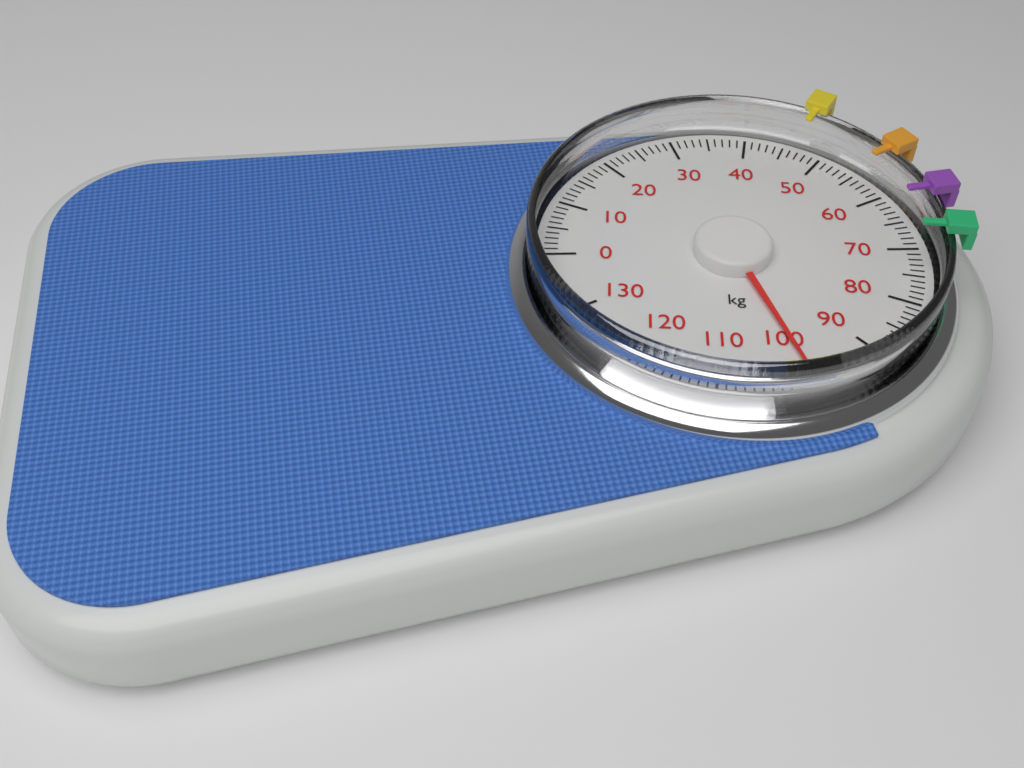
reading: 99 kg
